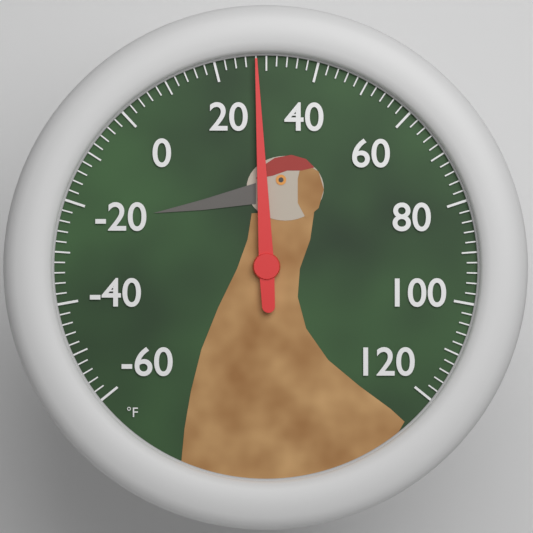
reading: 28 °F
